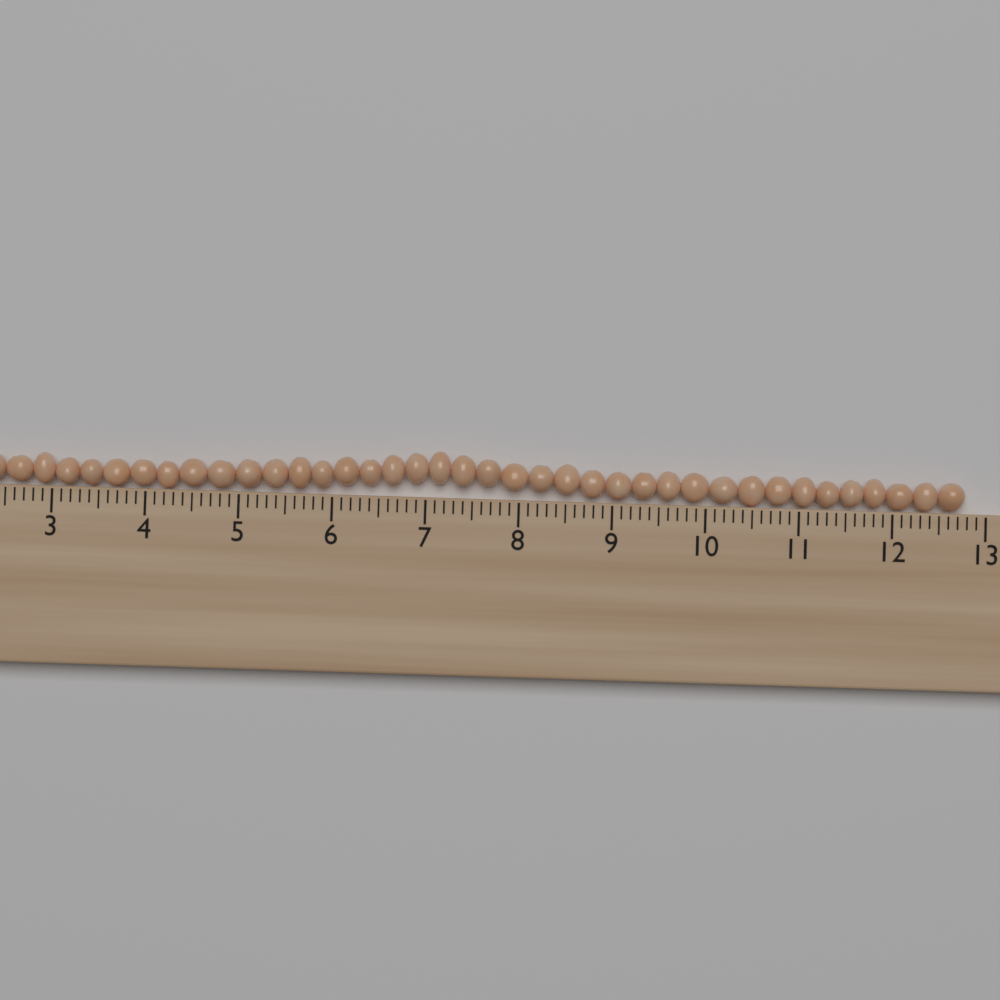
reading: 12.8 cm
